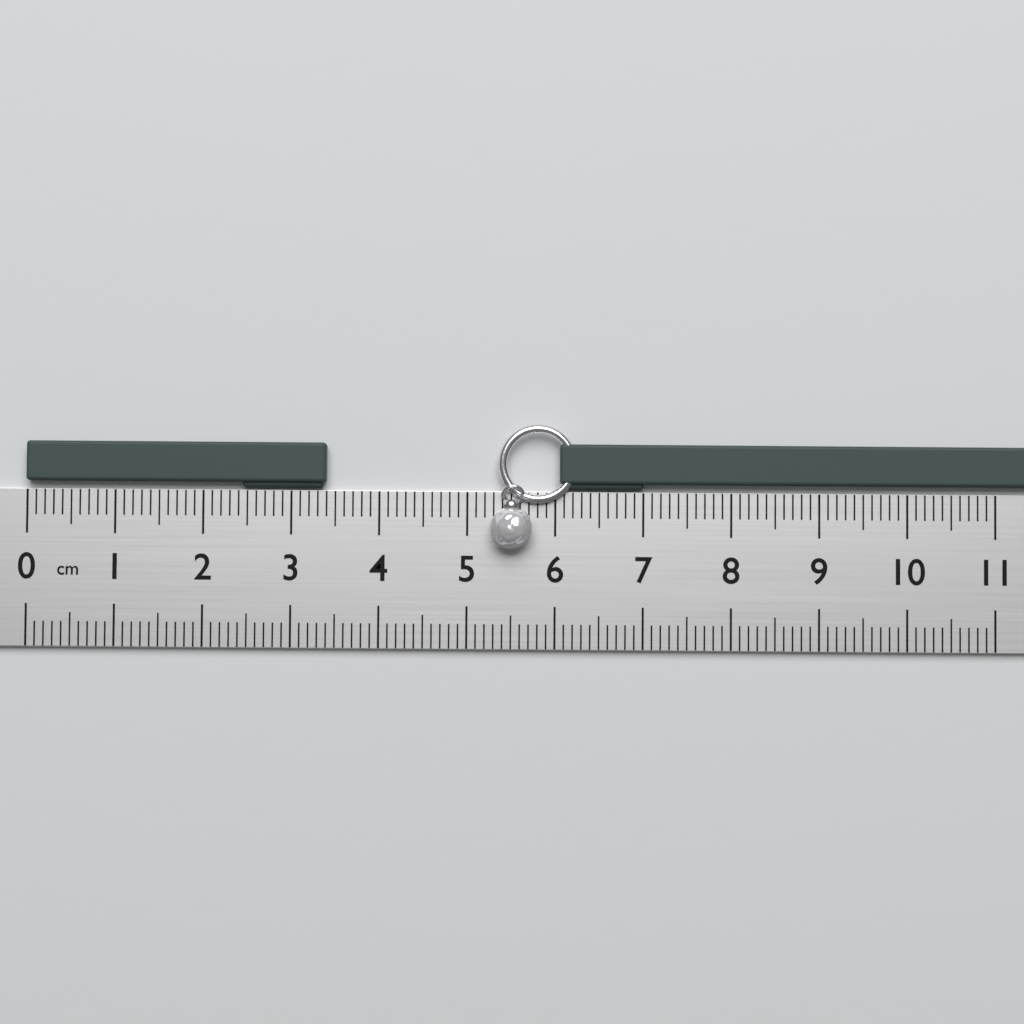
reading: 3.4 cm
